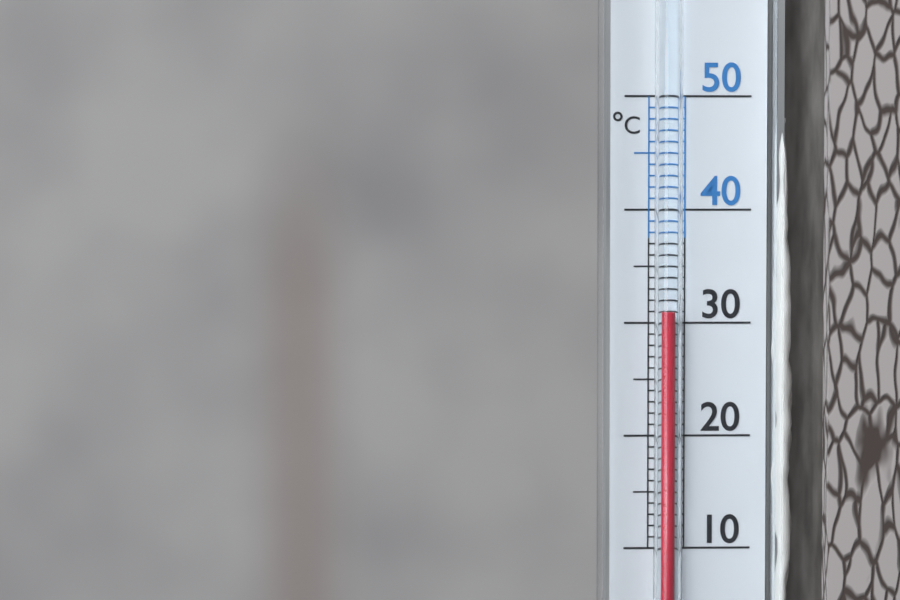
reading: 31 °C
